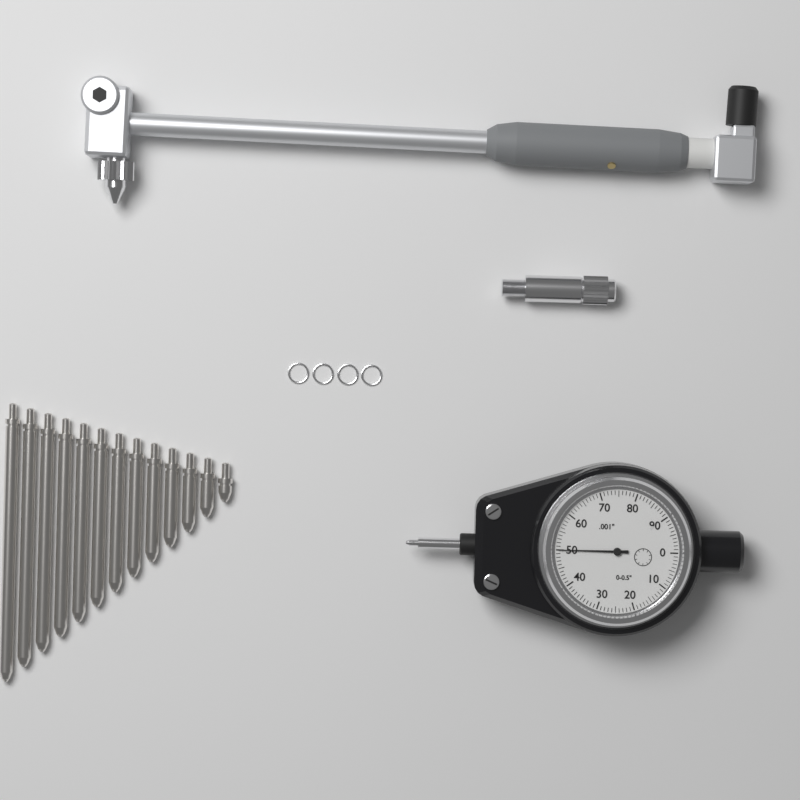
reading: 0.050 in
